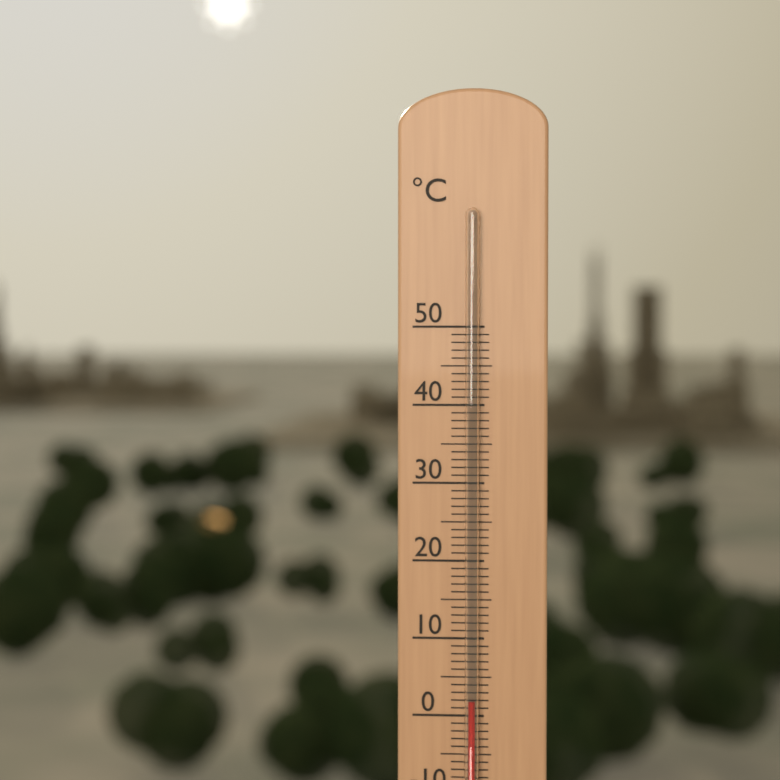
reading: 2 °C
